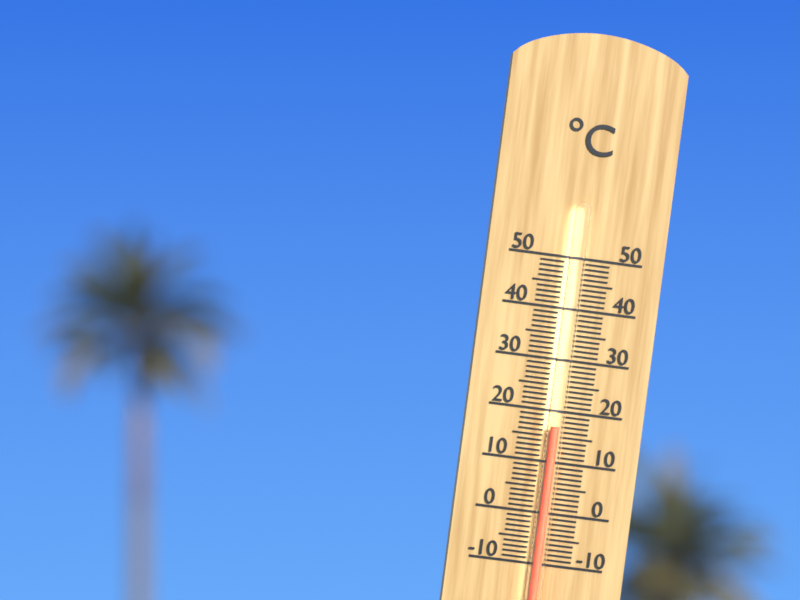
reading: 17 °C
